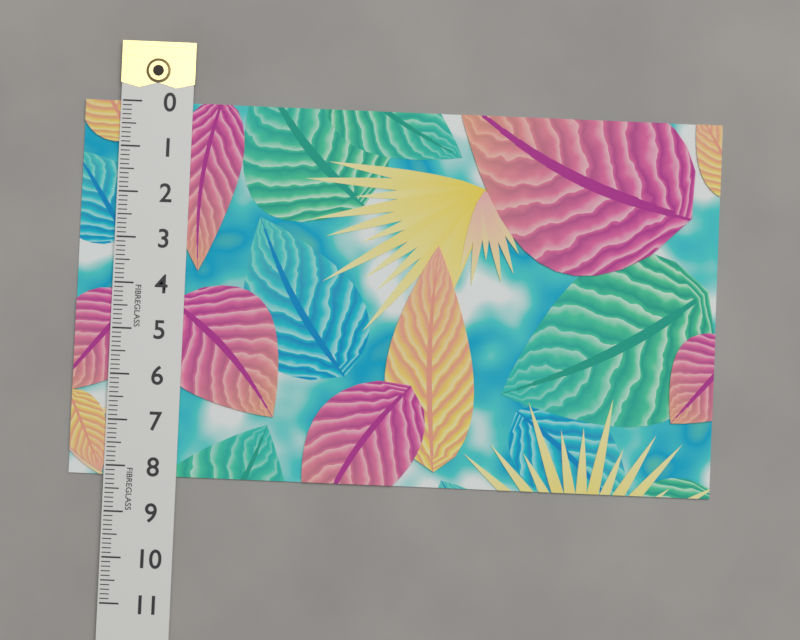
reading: 8.2 (no unit)
